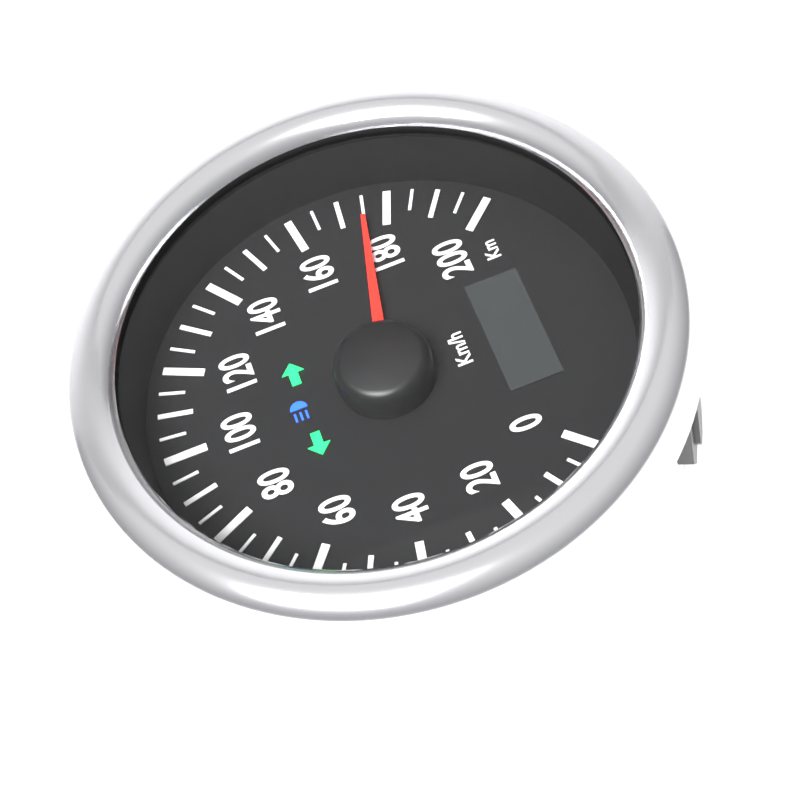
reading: 175 km/h
